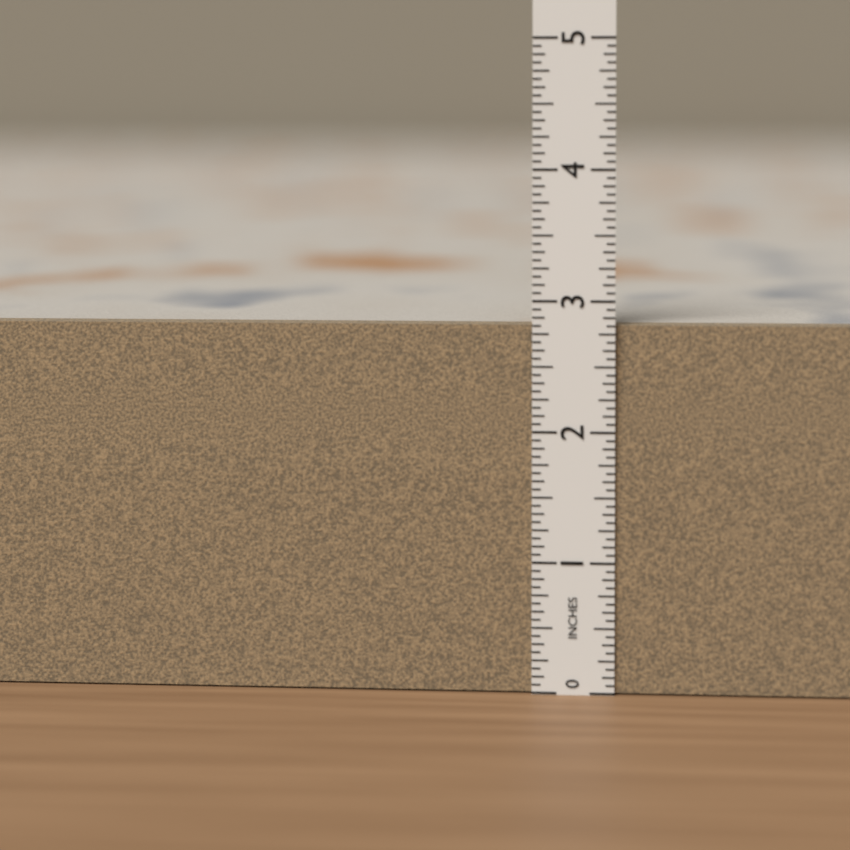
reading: 2.8125 in
